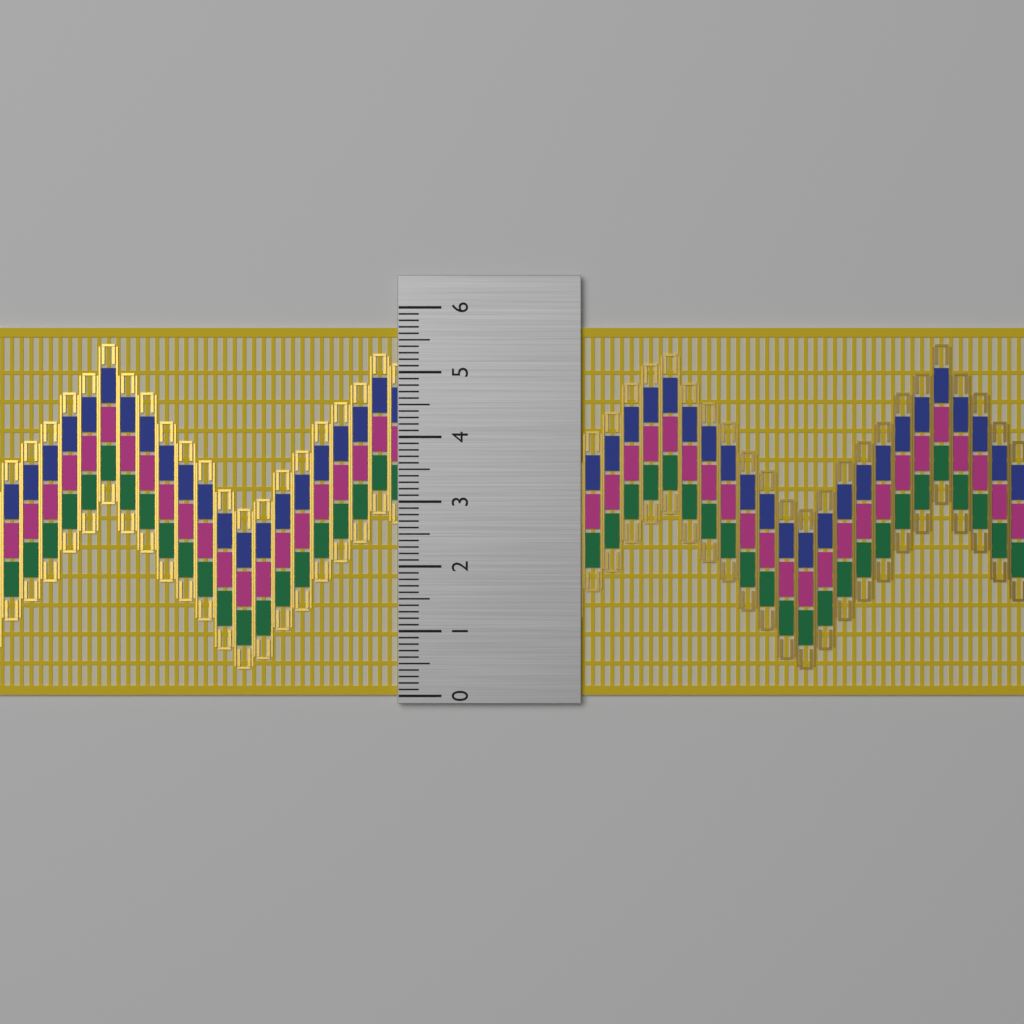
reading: 5.7 (no unit)
